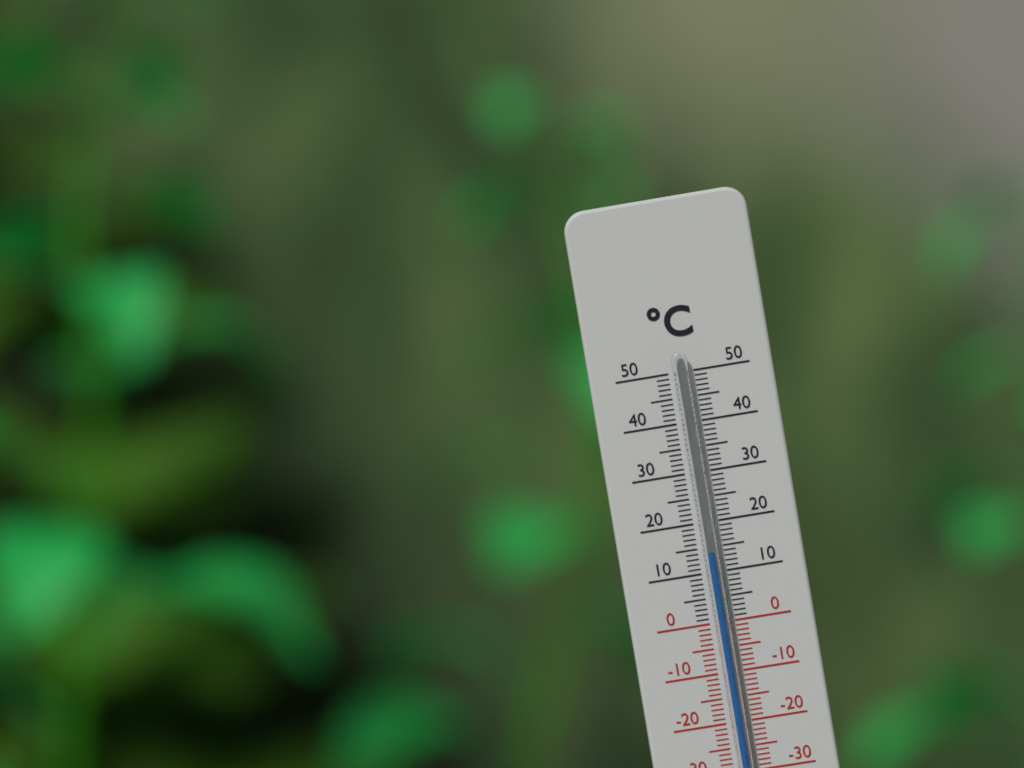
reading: 14 °C
